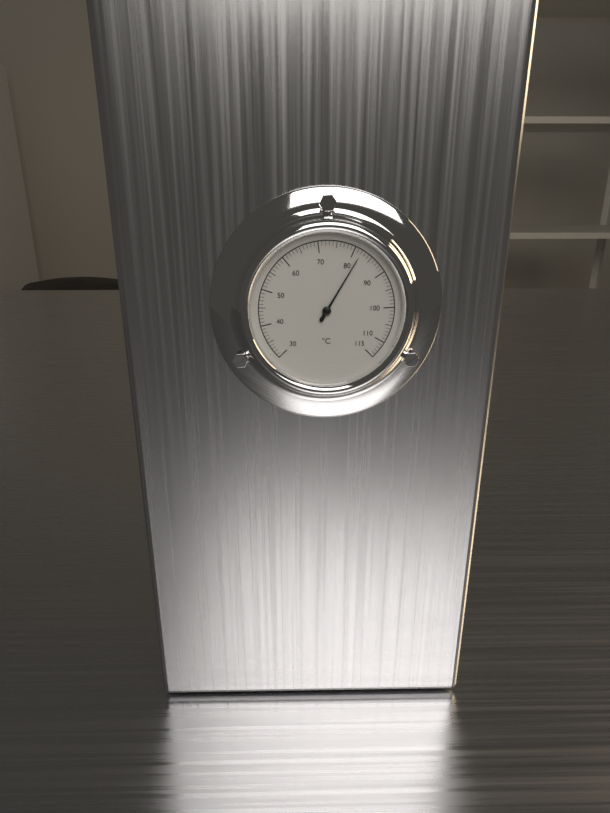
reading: 82 °C
